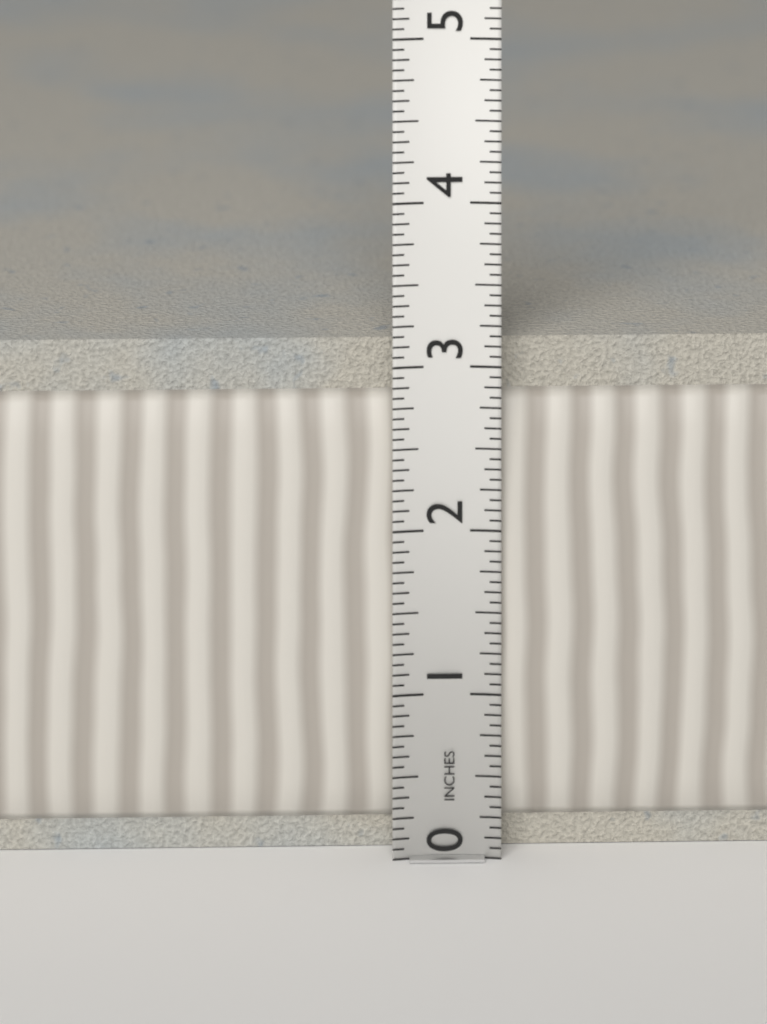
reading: 3.1250 in
